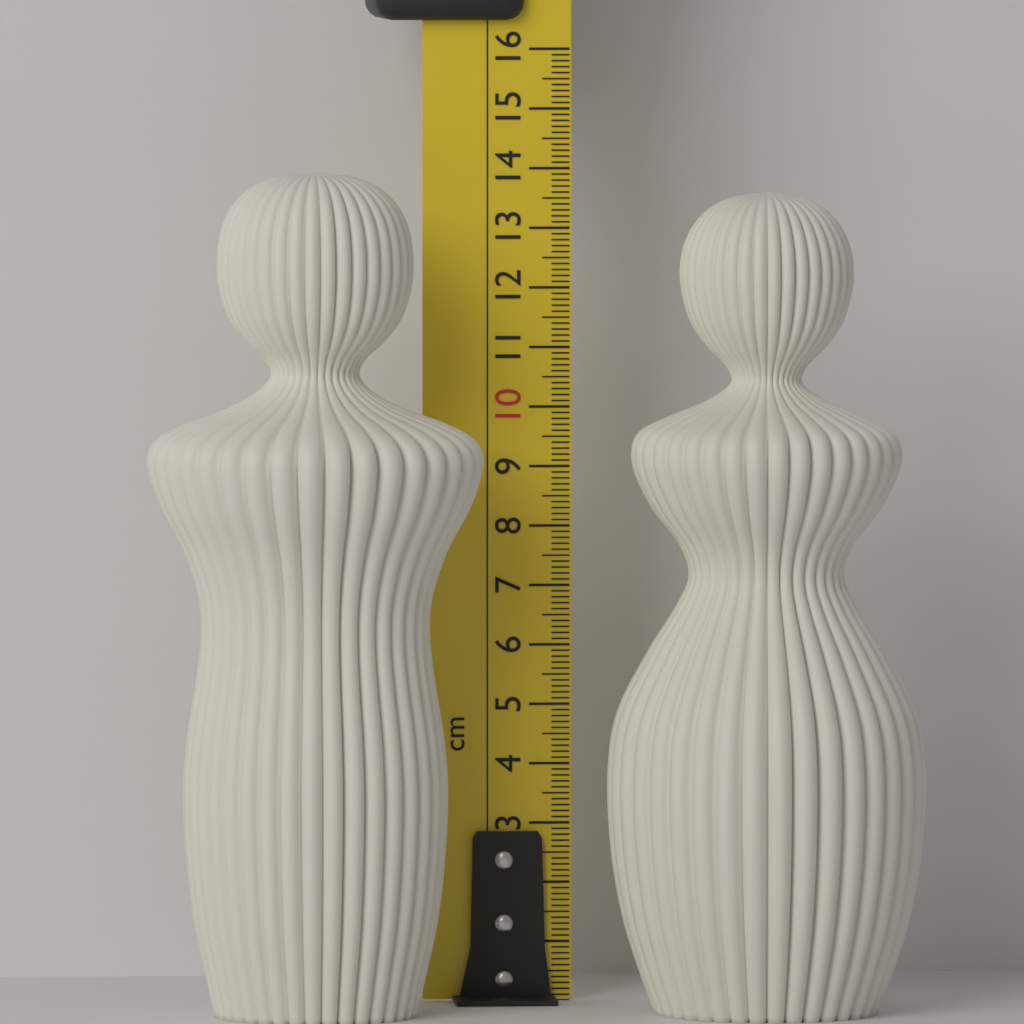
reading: 14.0 cm
